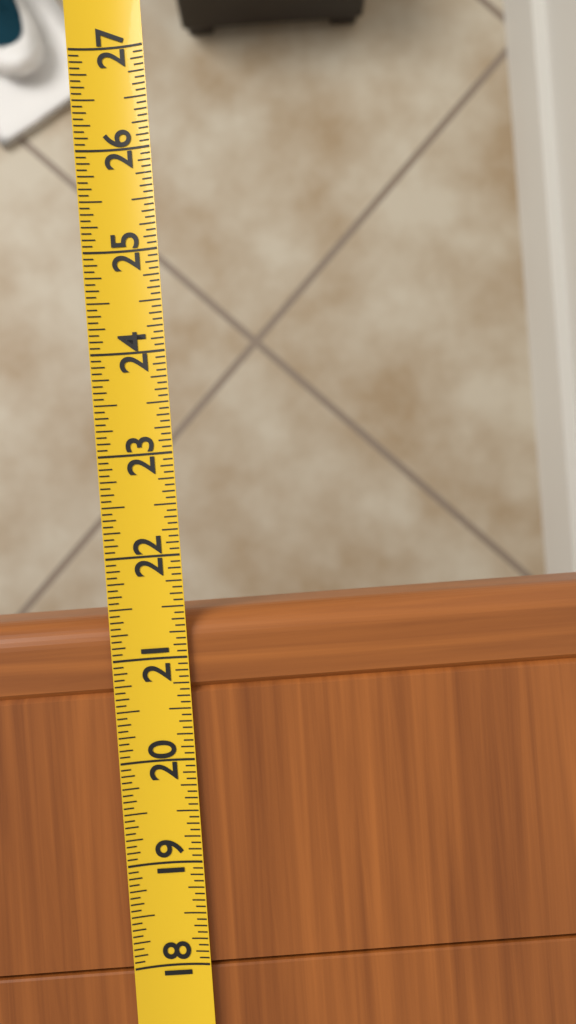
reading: 21.4375 (no unit)
